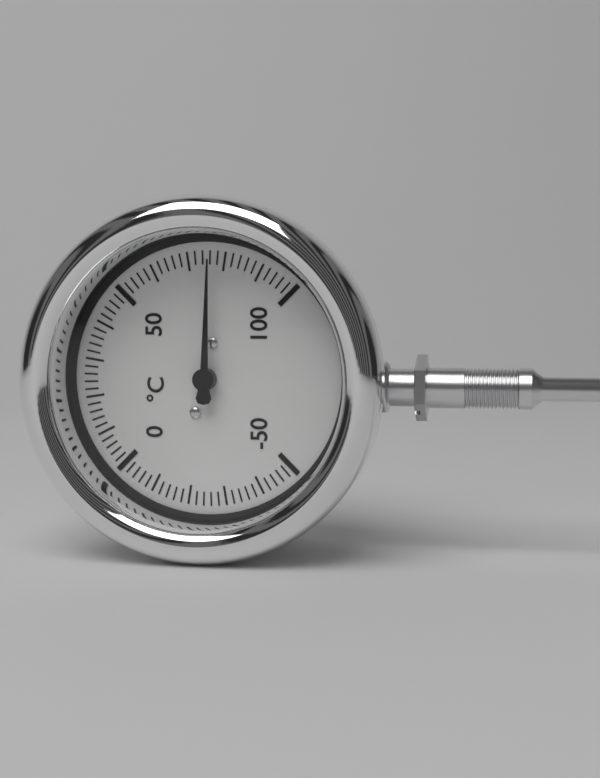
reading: 76 °C
